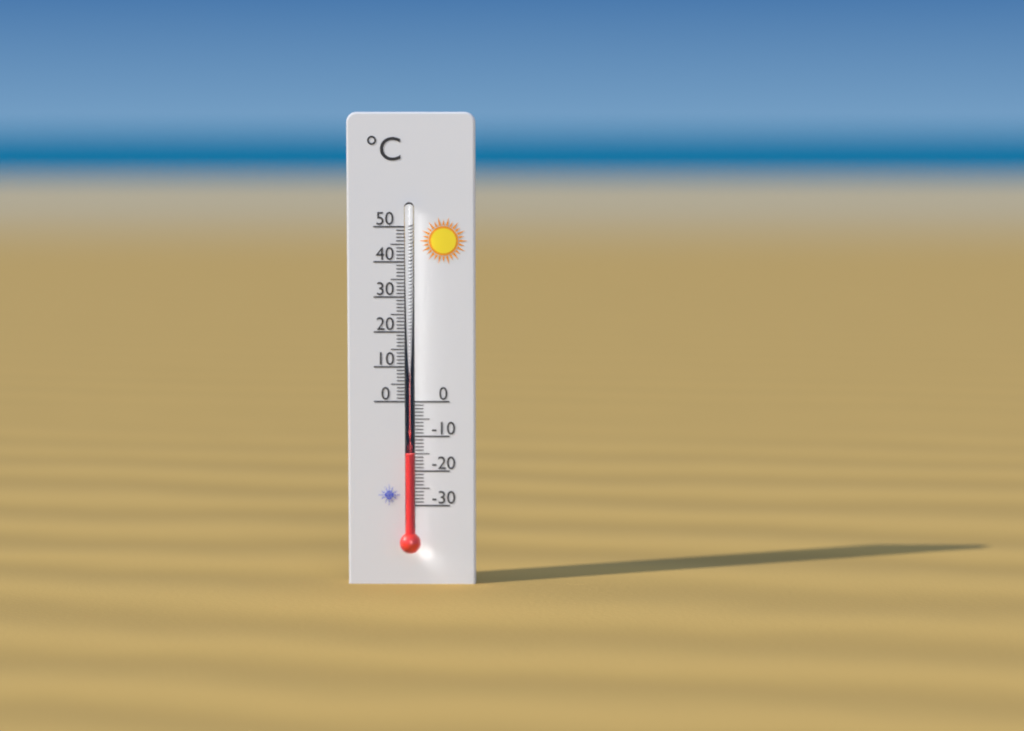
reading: -15 °C
